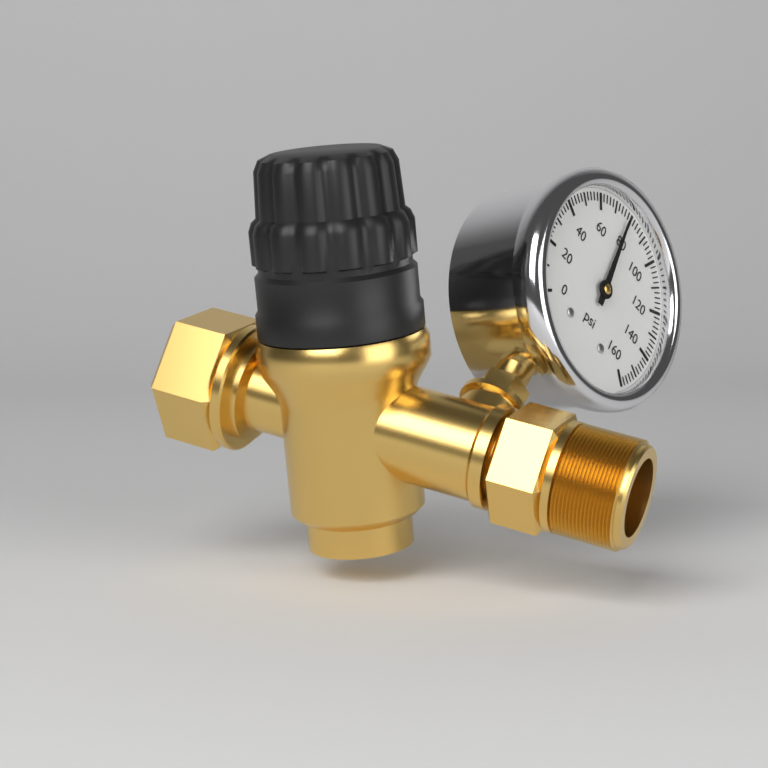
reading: 78 psi
